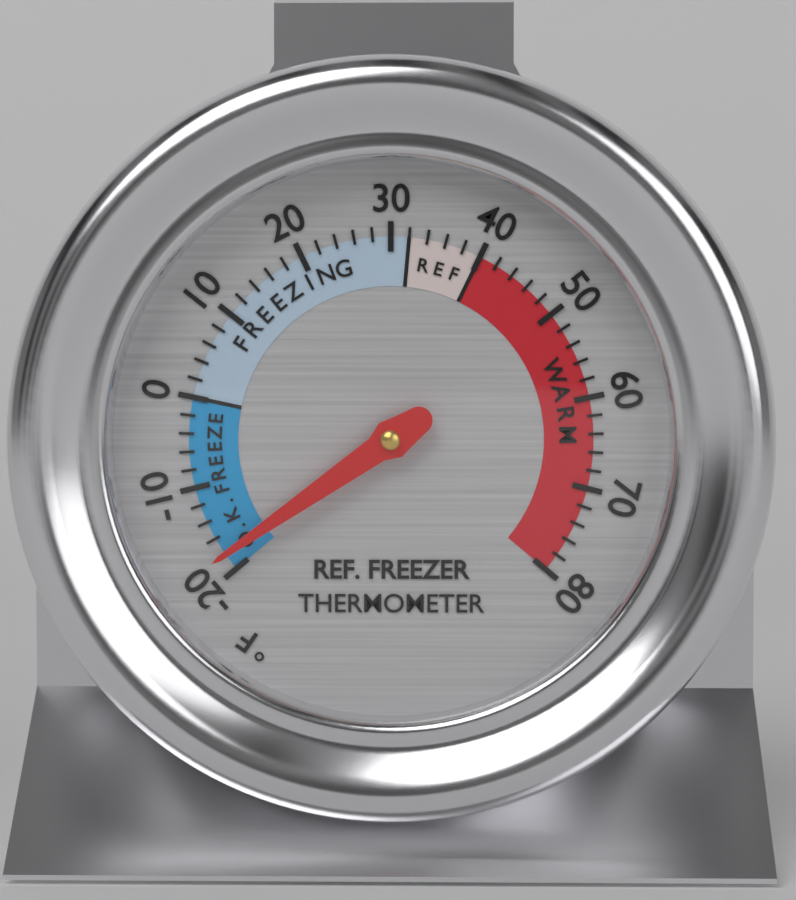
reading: -18 °F
